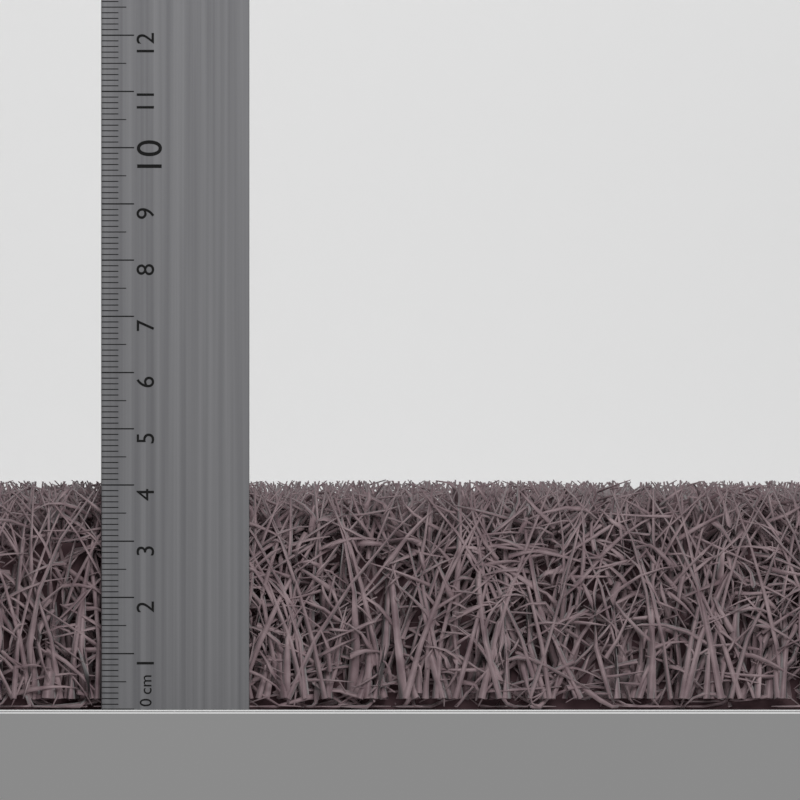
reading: 4.1 cm
